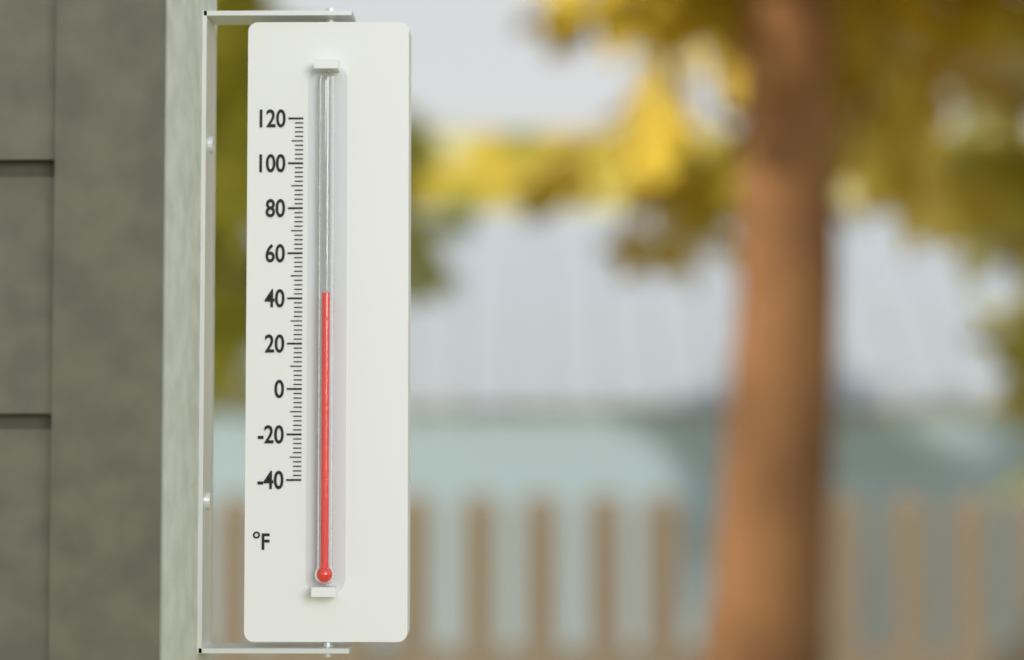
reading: 42 °F
